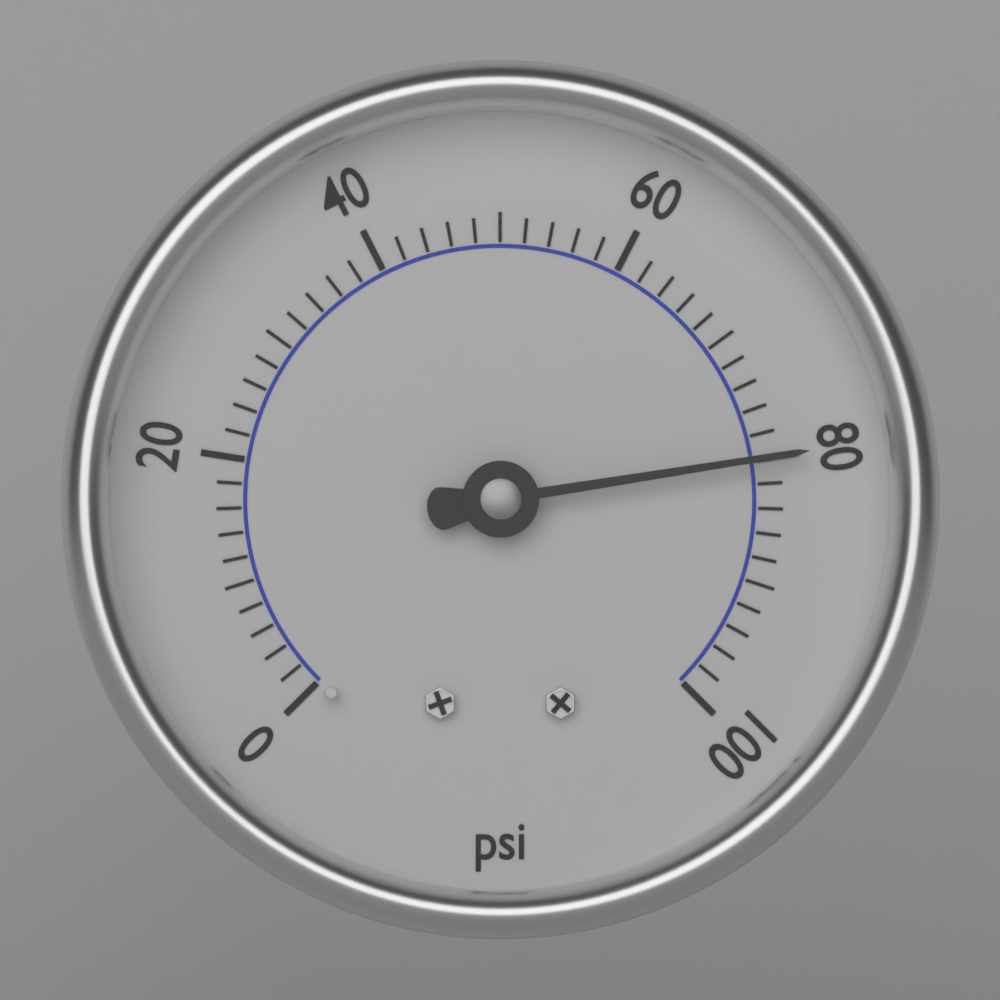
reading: 80 psi
